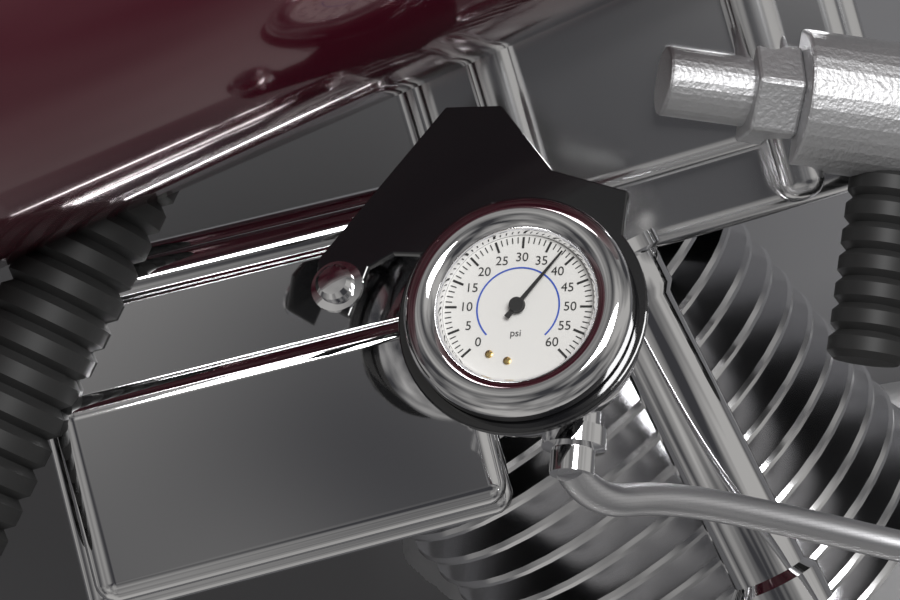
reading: 38 psi
